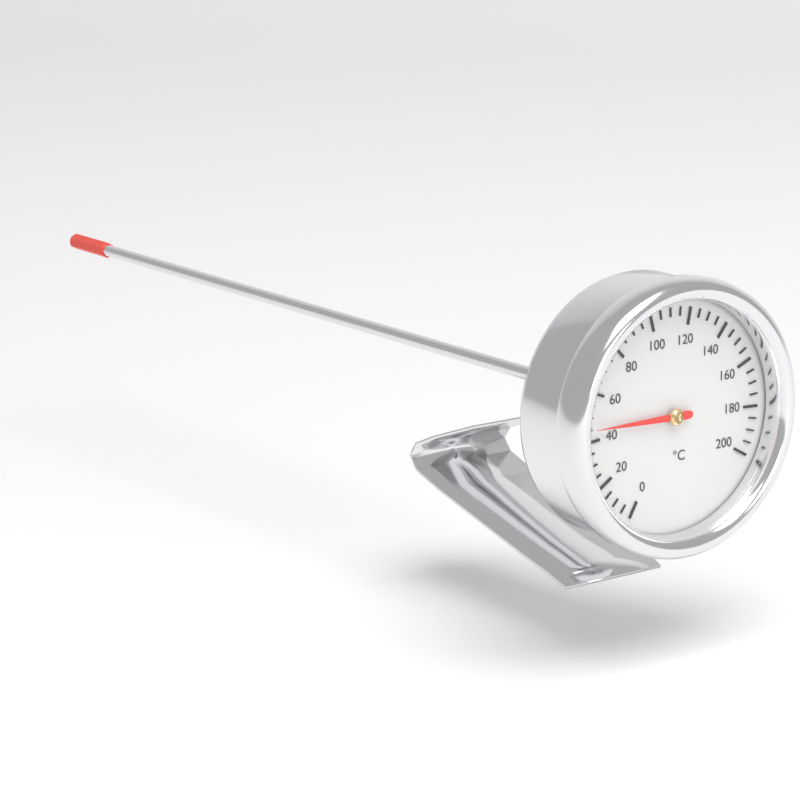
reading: 45 °C
